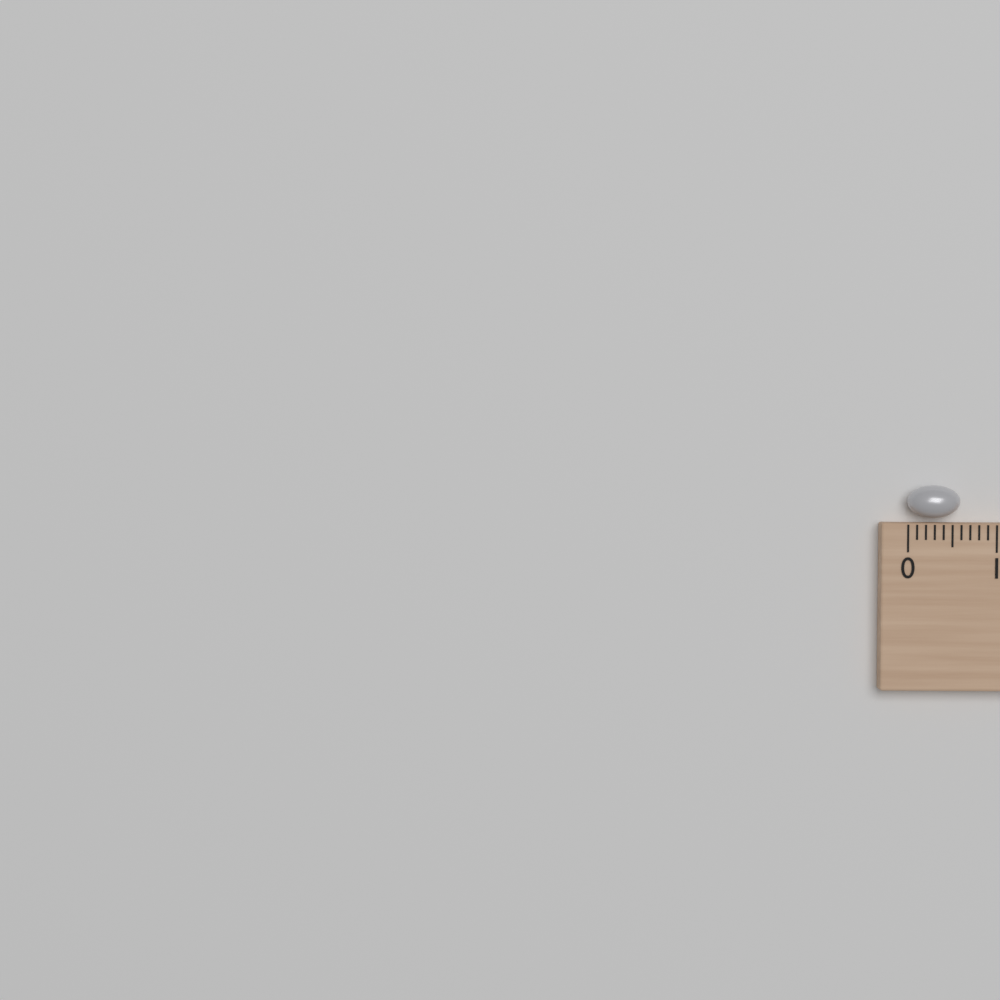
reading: 0.6 (no unit)
